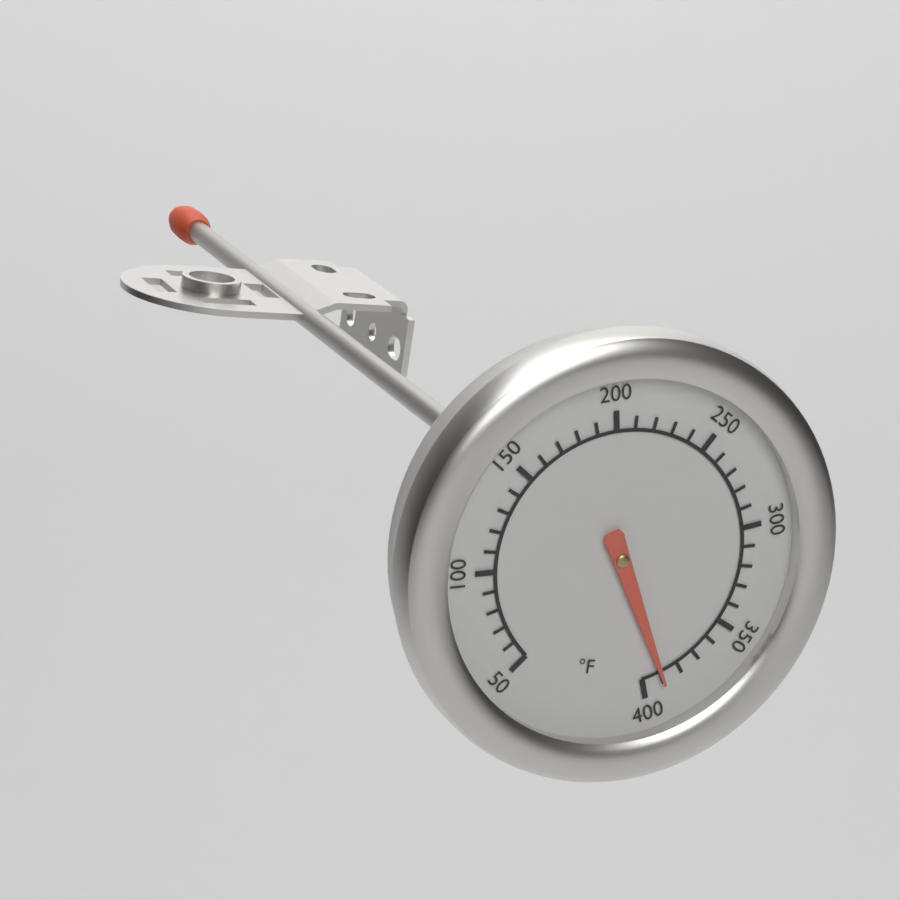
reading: 390 °F
